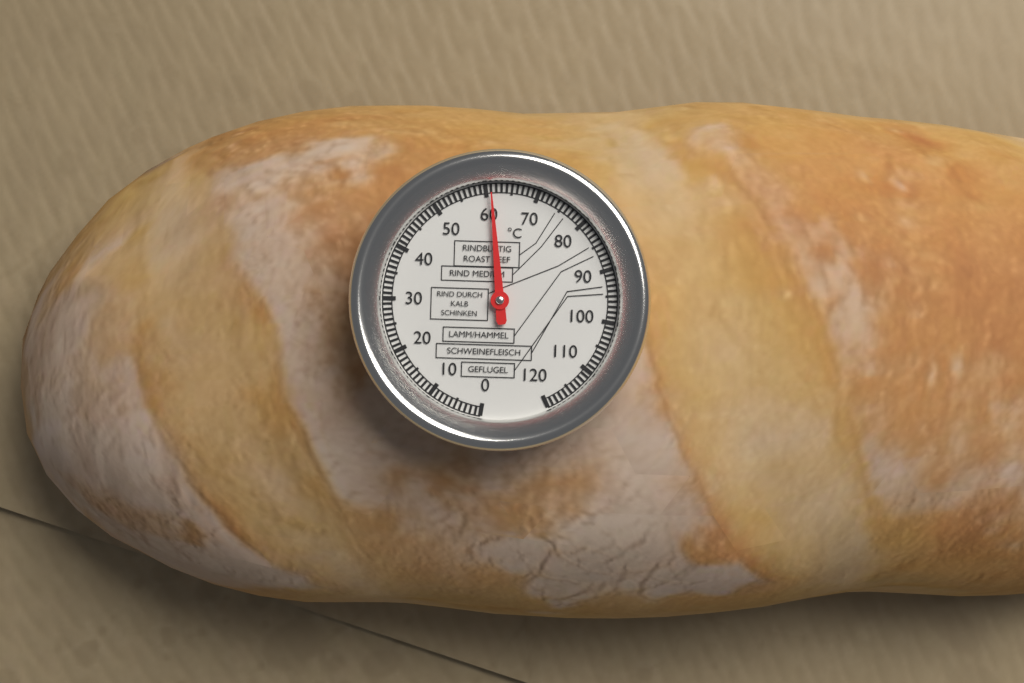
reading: 61 °C
